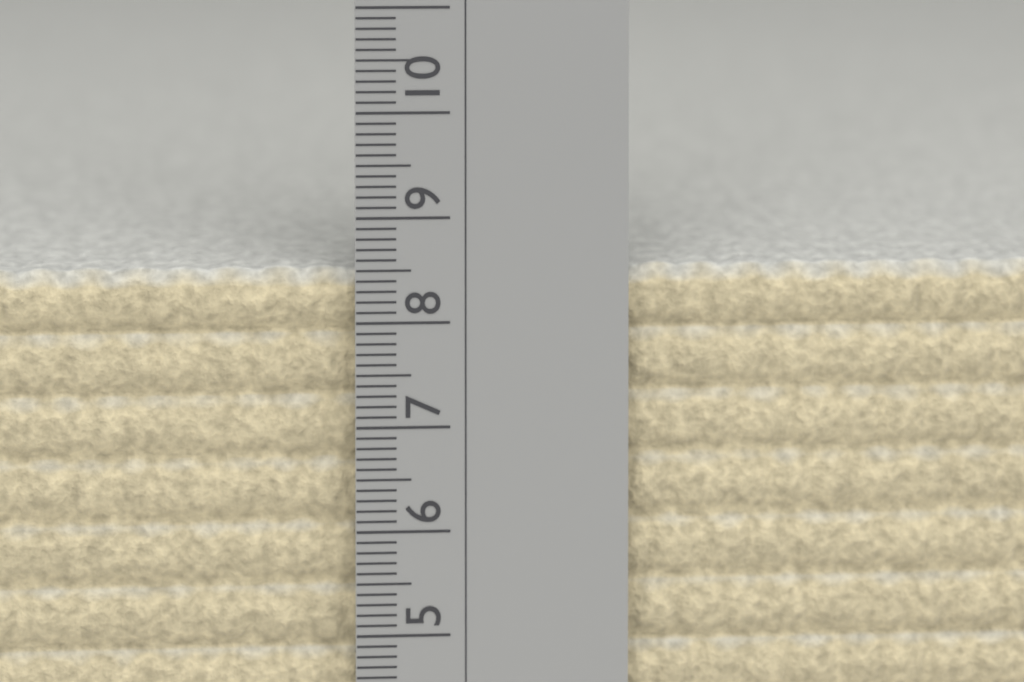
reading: 8.5 cm
